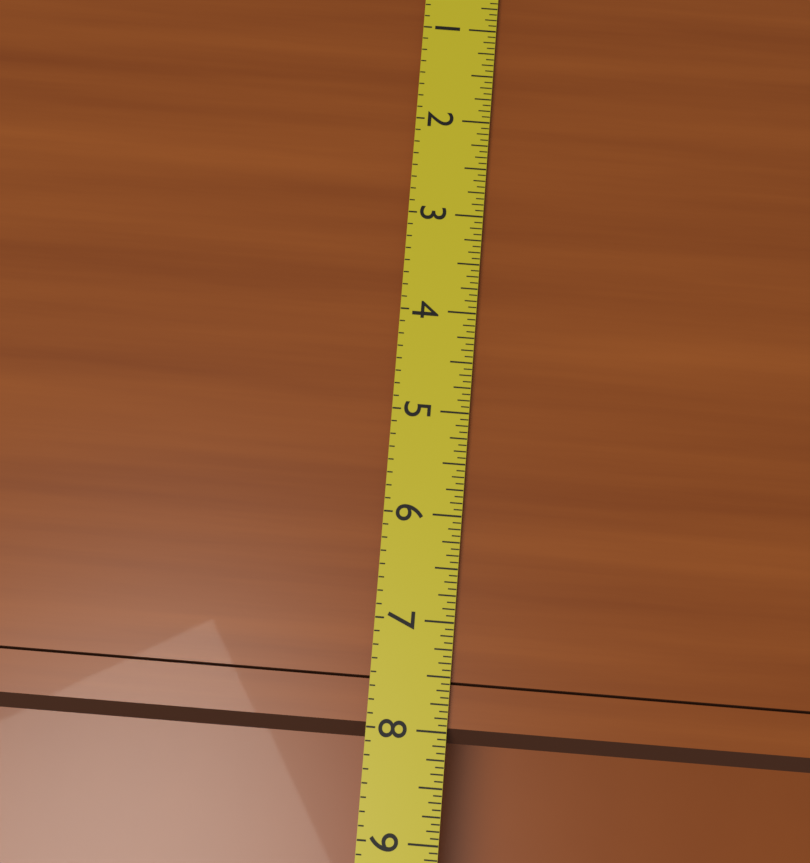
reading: 8.1250 (no unit)
